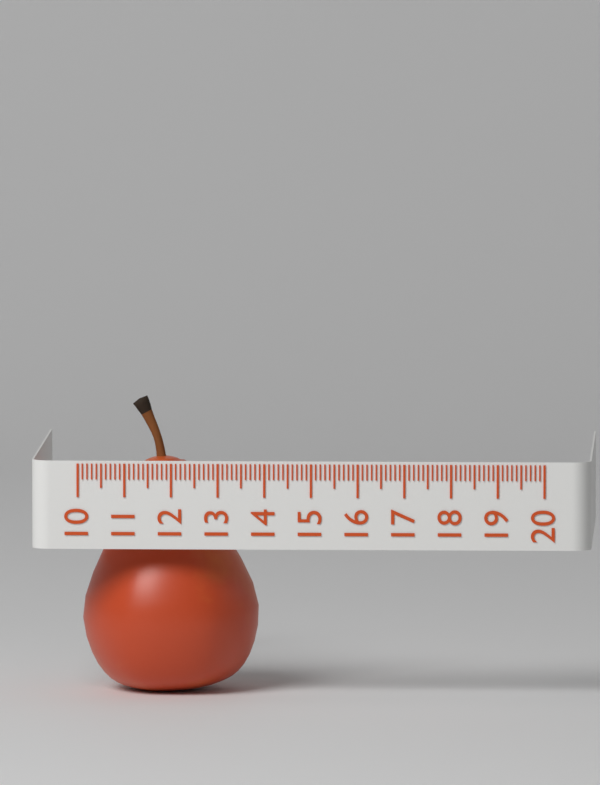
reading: 13.8 (no unit)
